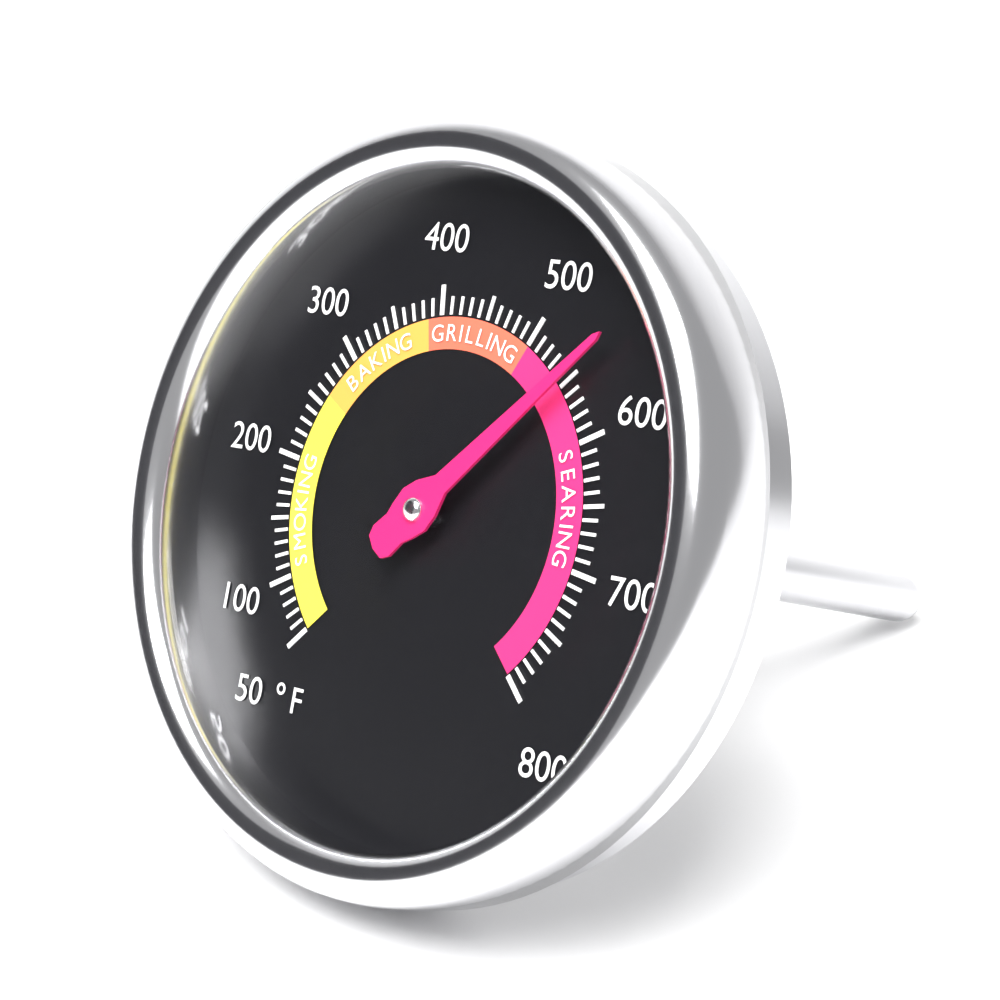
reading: 550 °F
